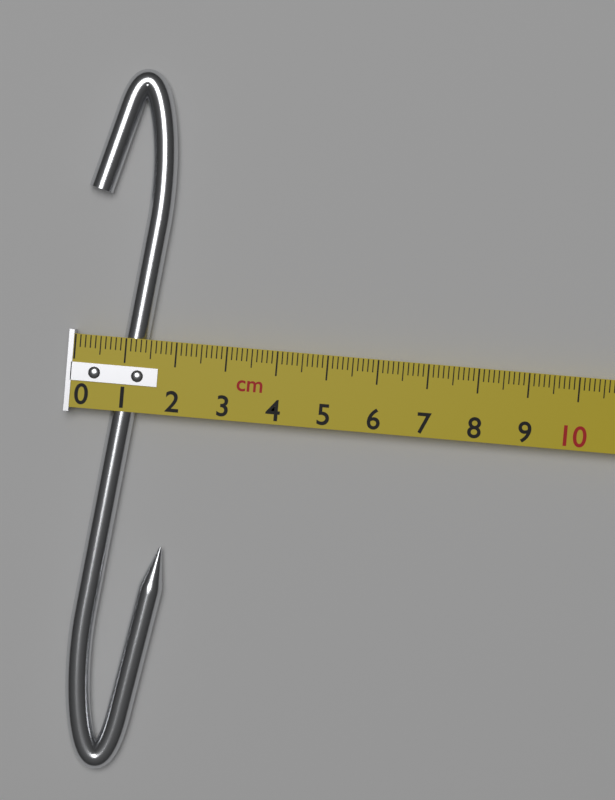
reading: 2.1 cm
